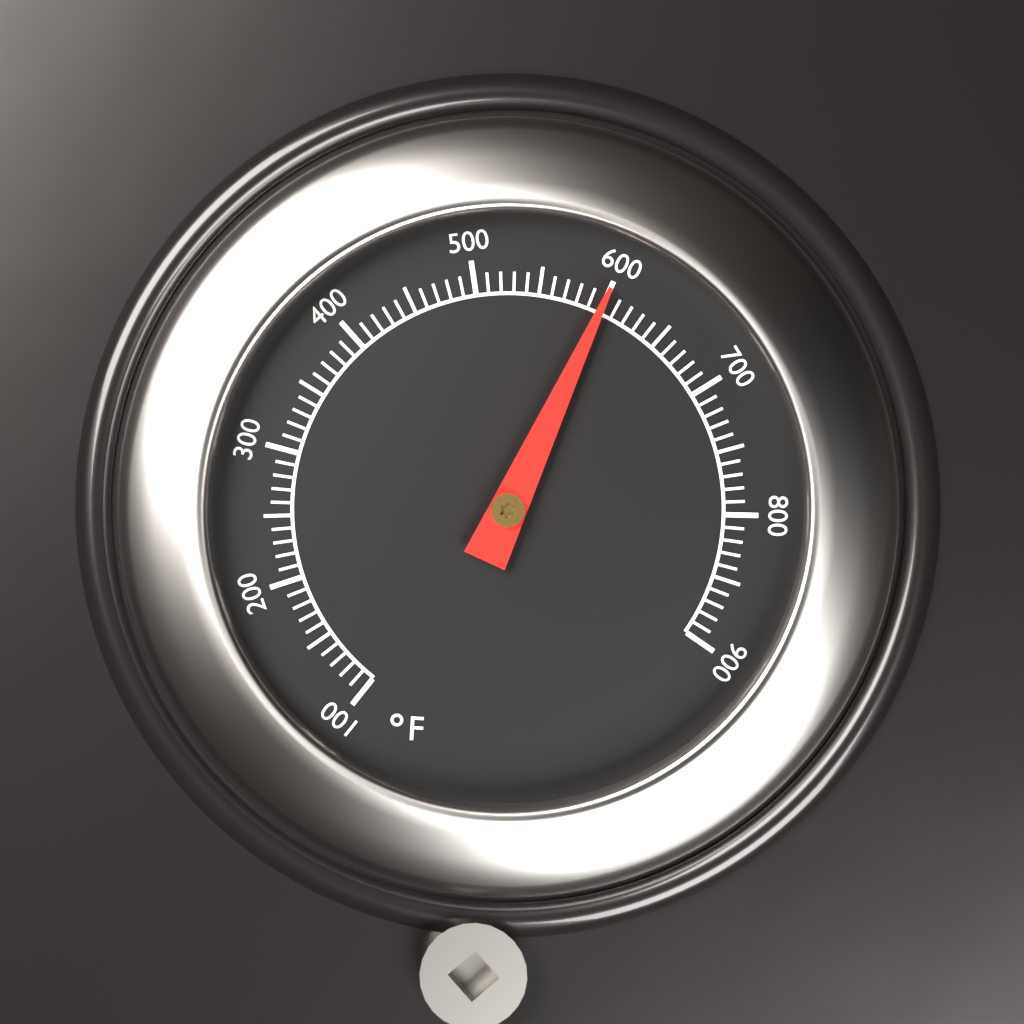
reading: 600 °F
